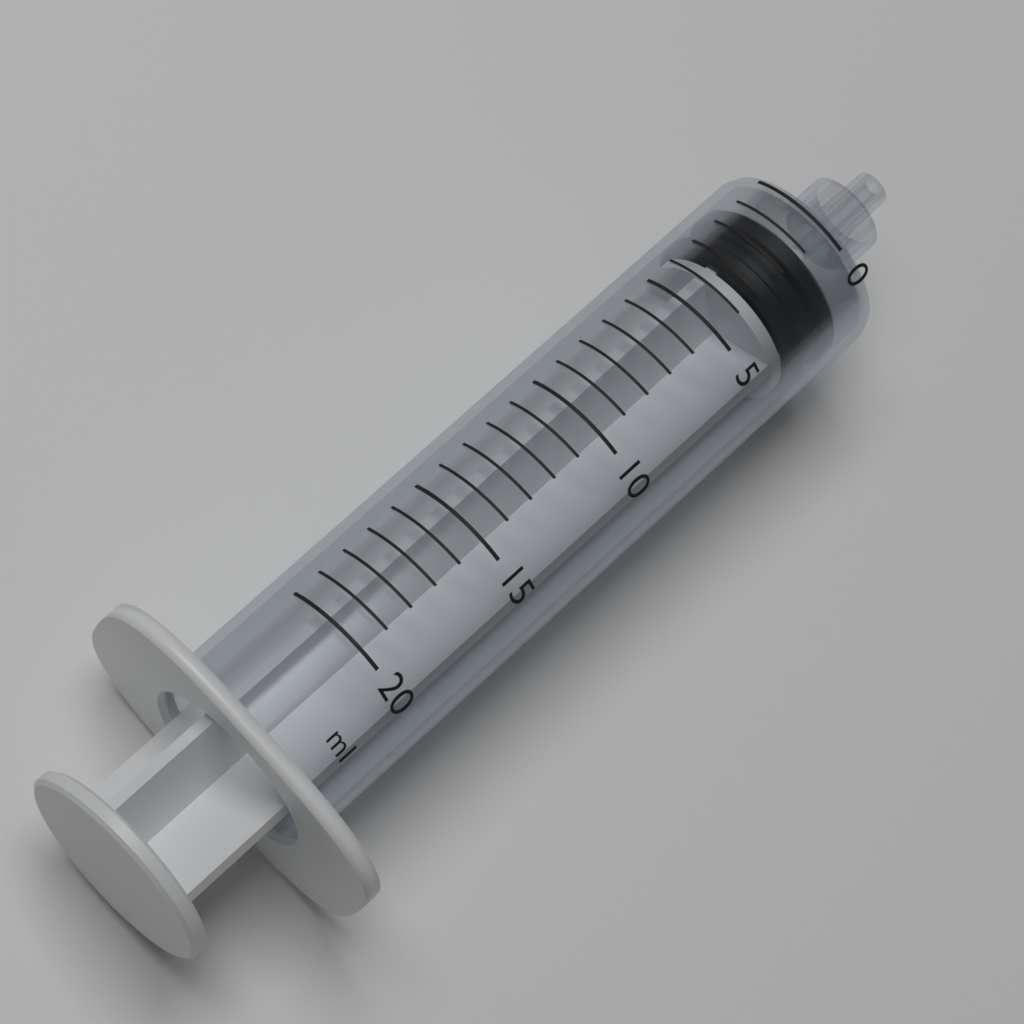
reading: 1 ml
